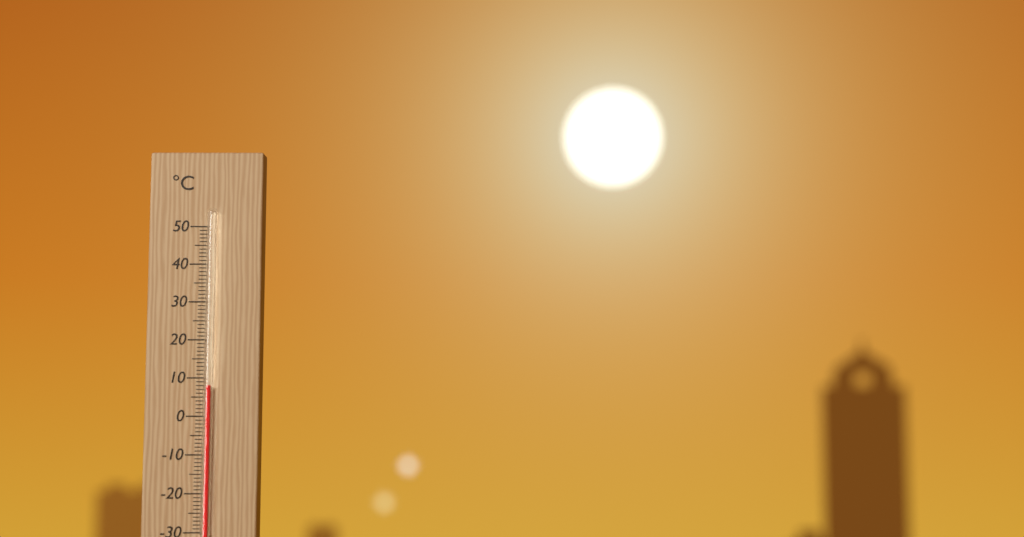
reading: 8 °C
